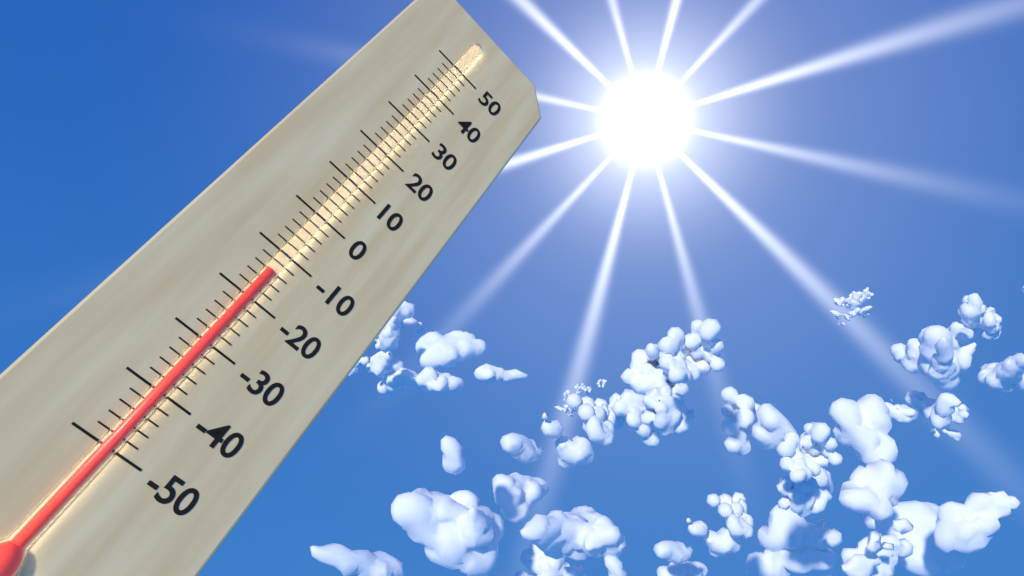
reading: -14 (no unit)
